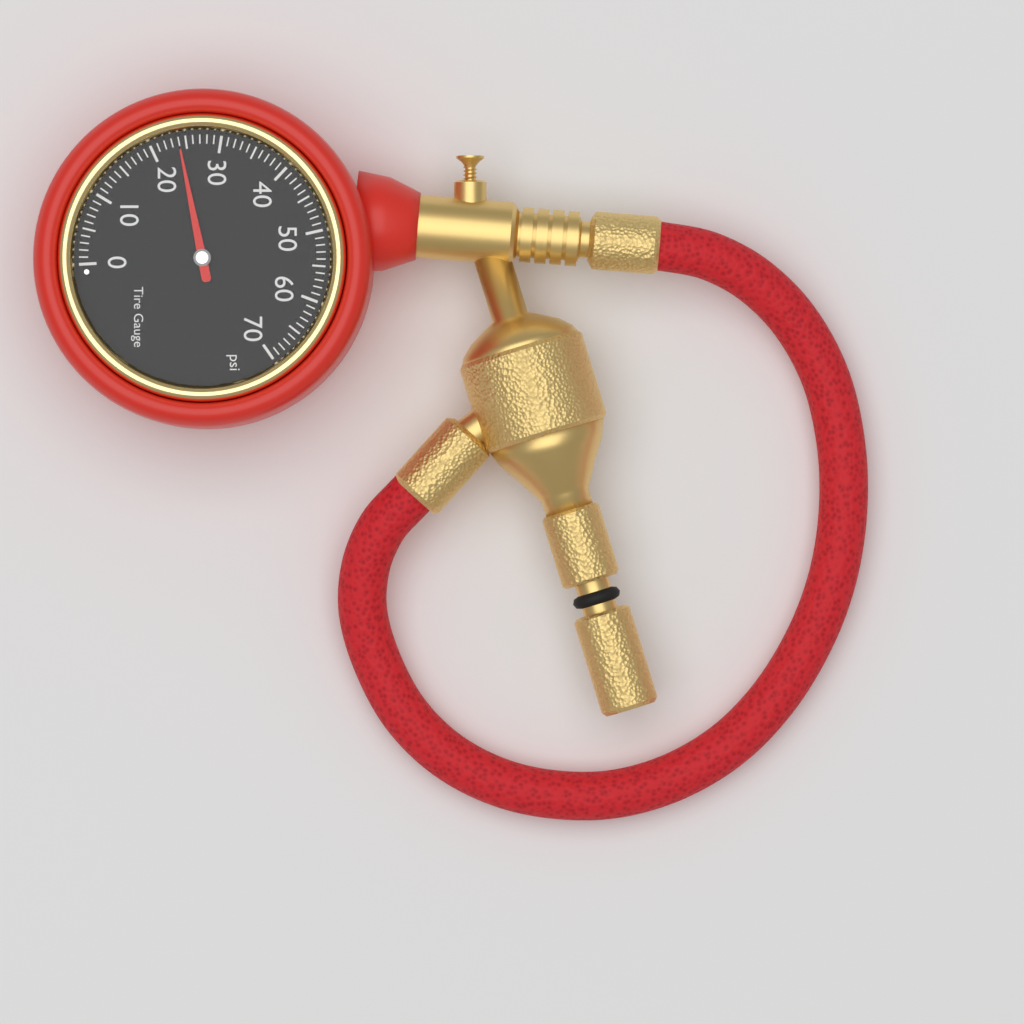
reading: 24 psi
